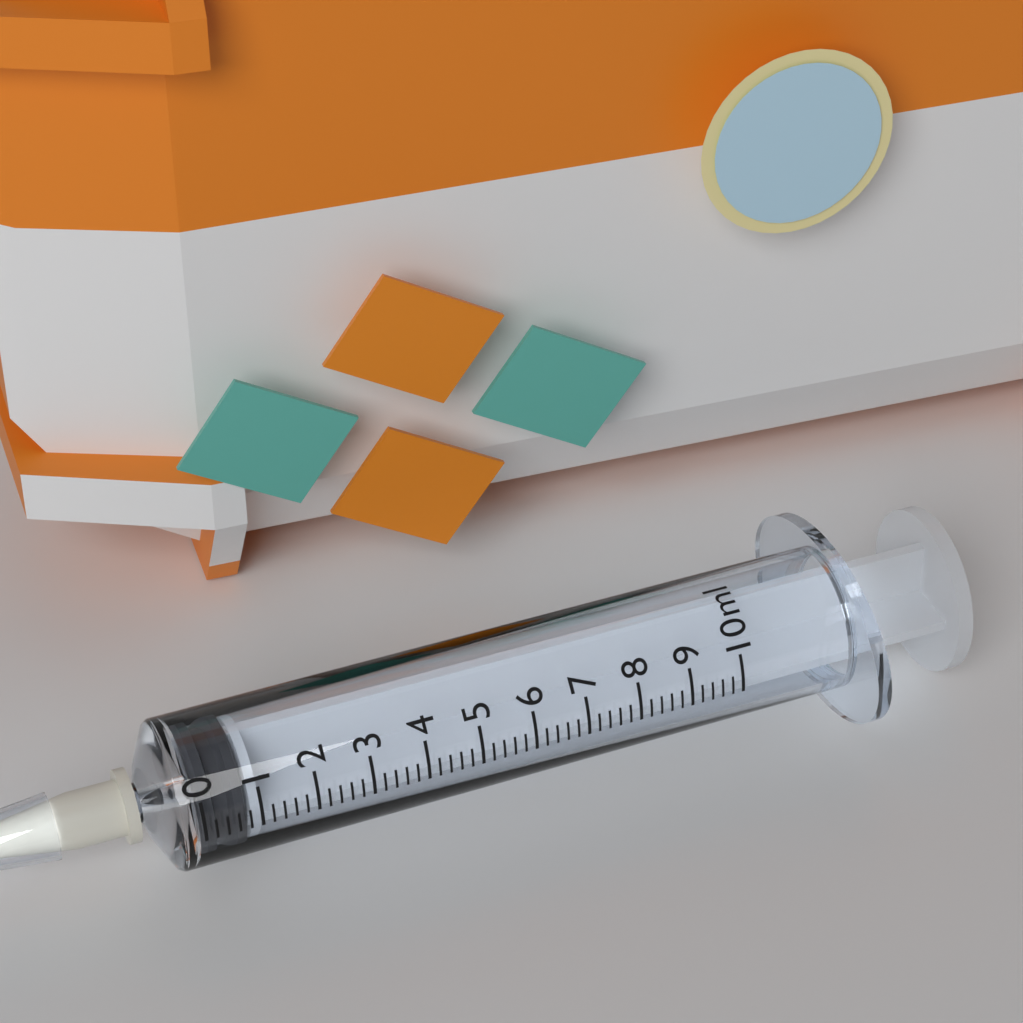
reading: 0.0 ml
